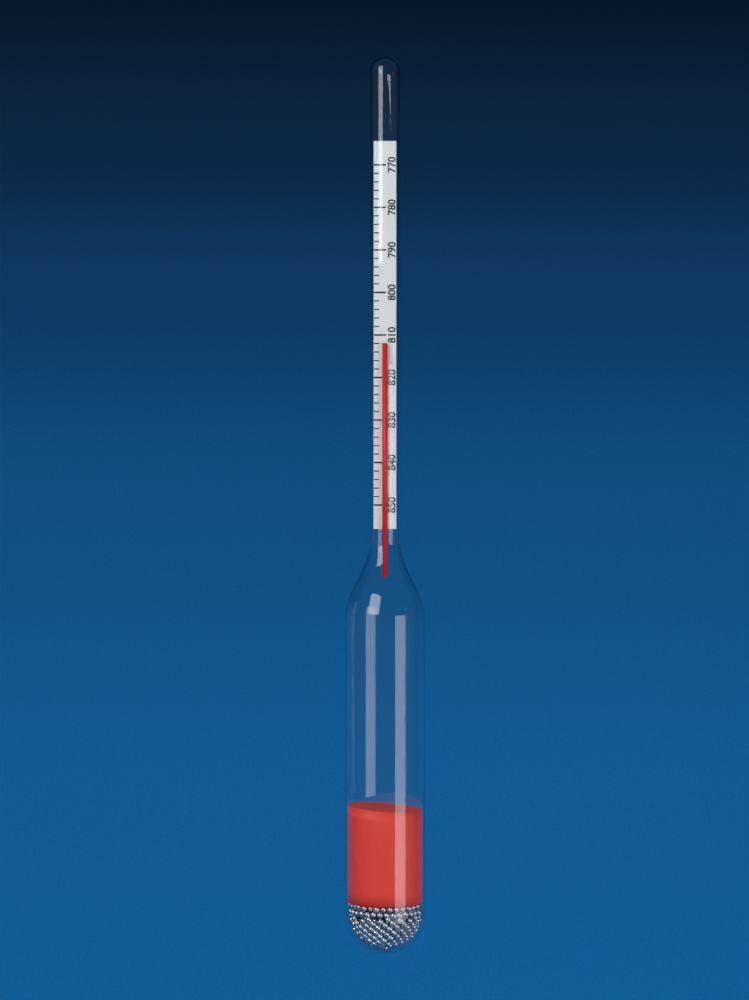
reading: 812 (no unit)
